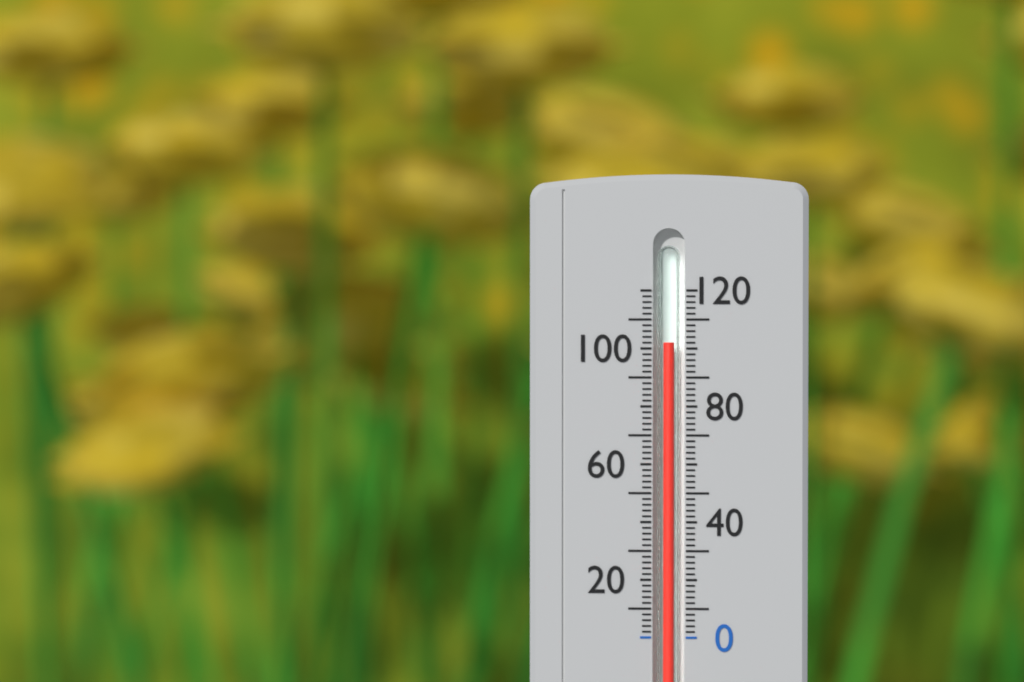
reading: 102 (no unit)
